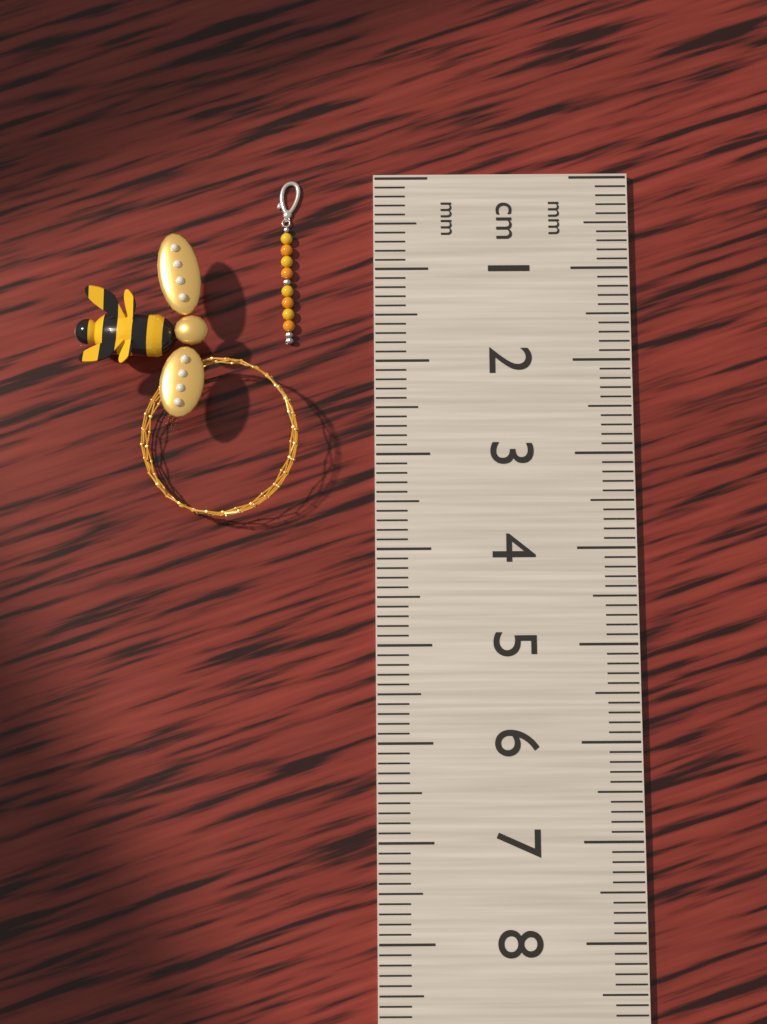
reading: 1.8 cm
